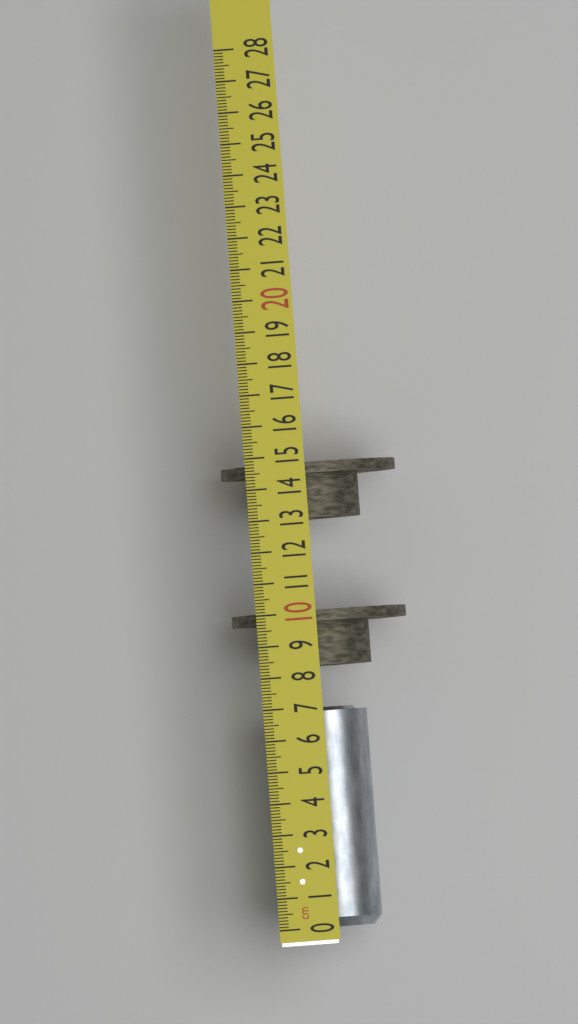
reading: 7.0 cm
